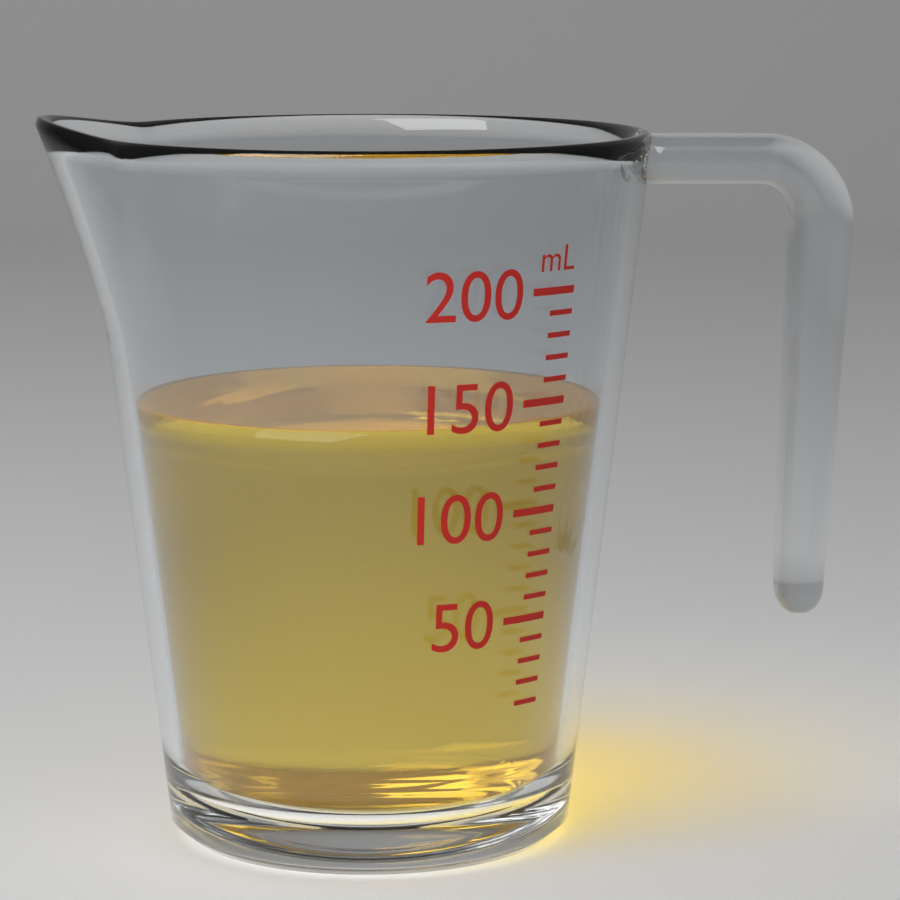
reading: 140 mL
